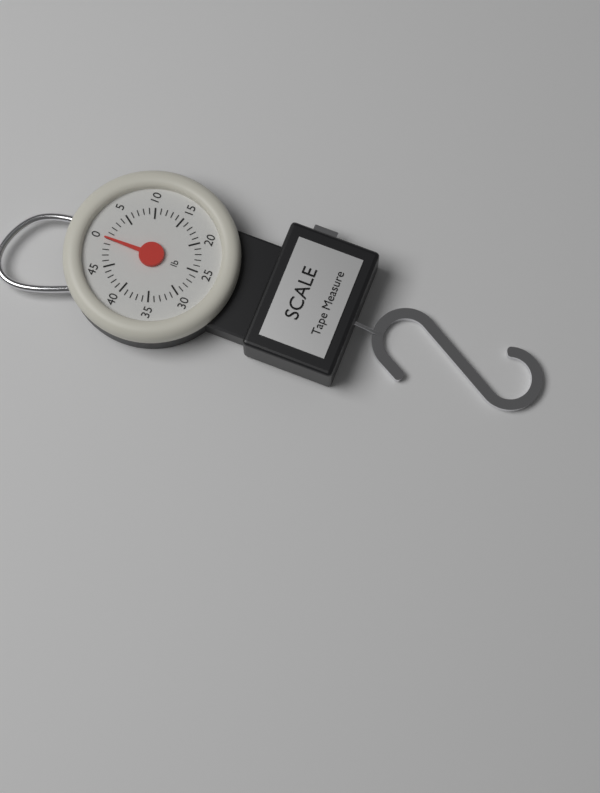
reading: 0 lb
